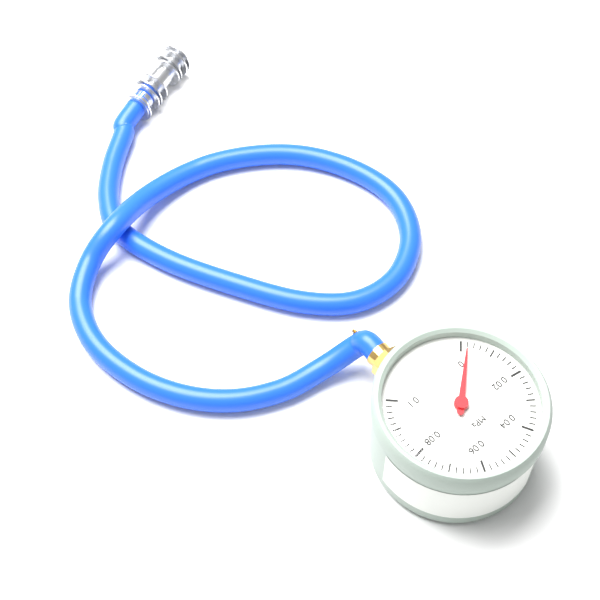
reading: 0.002 MPa
